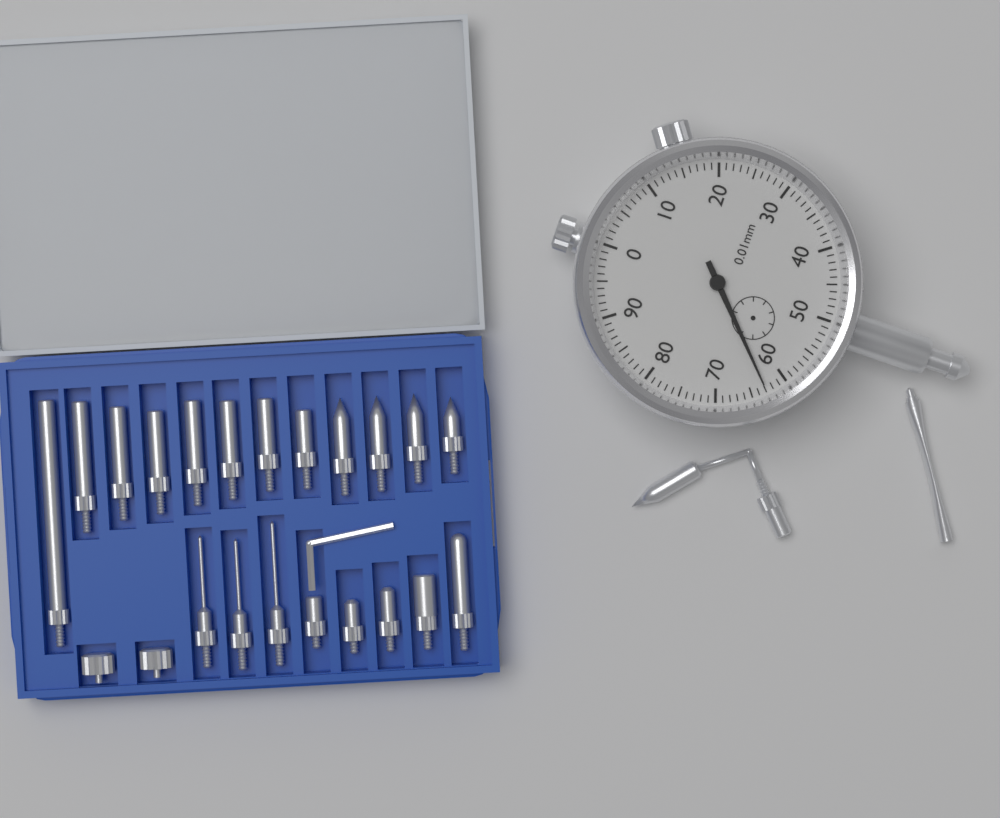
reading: 0.63 mm
